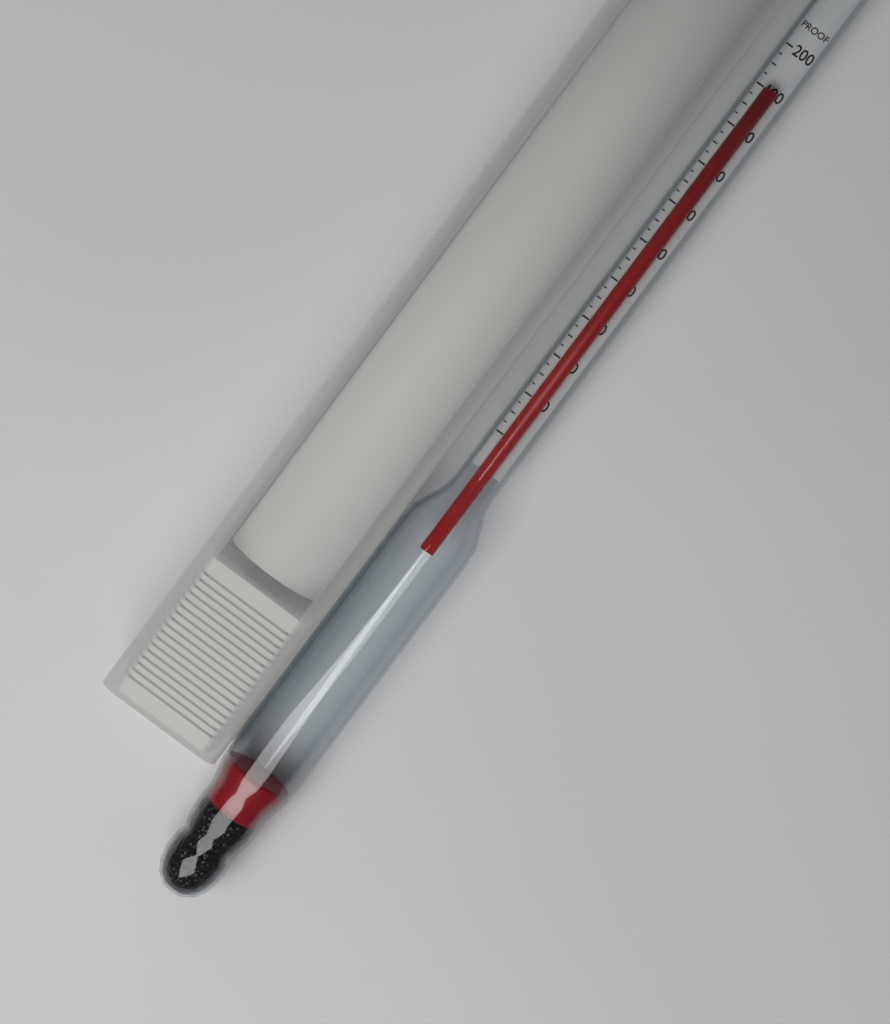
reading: 180 proof
